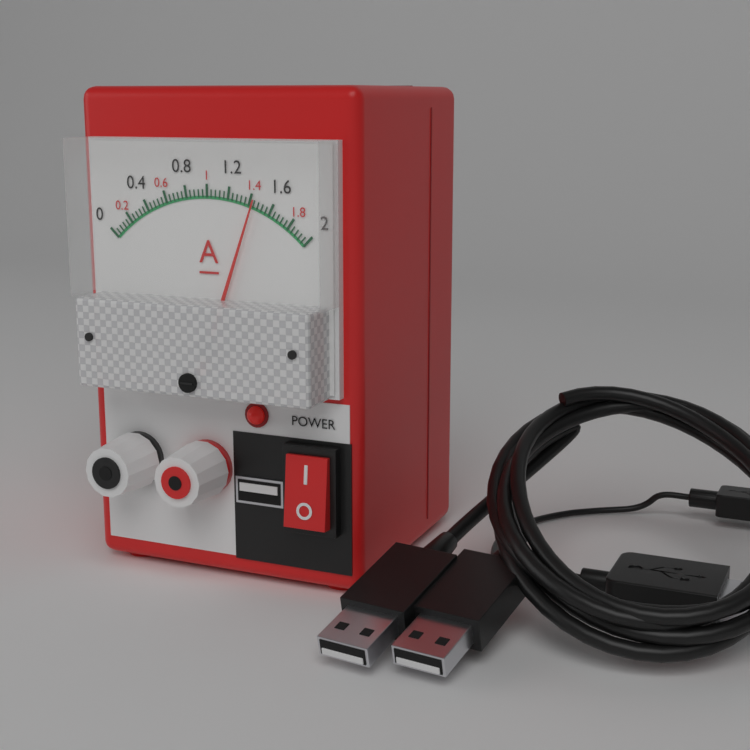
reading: 1.44 A
